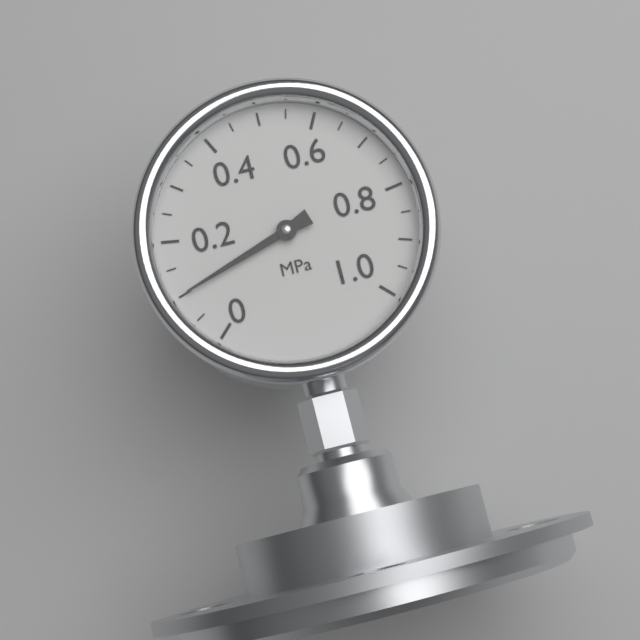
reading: 0.10 MPa
